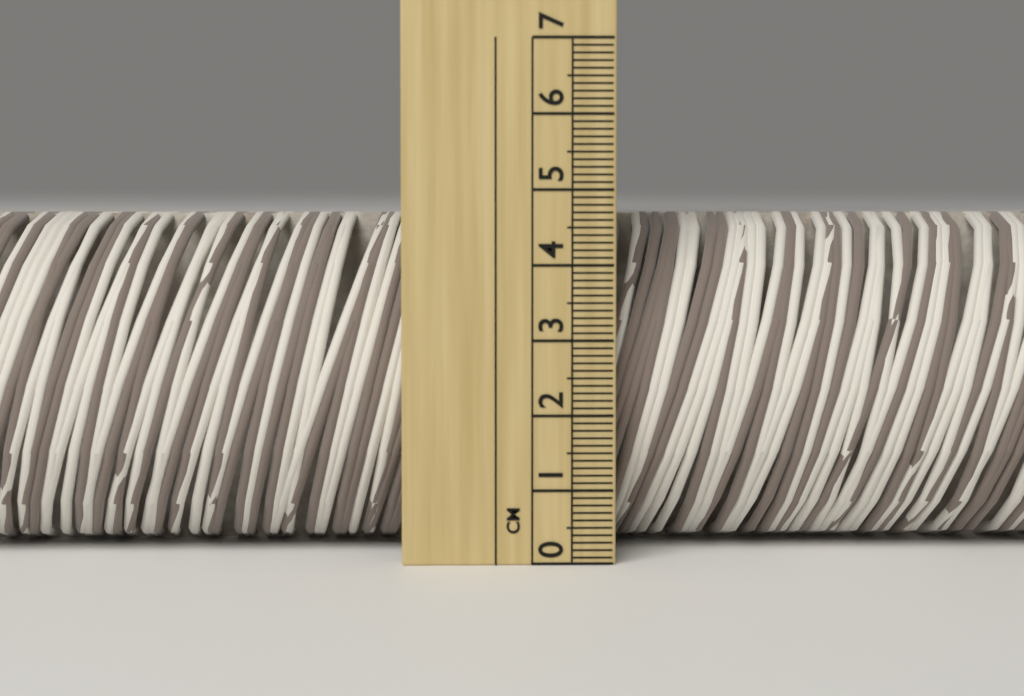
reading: 4.7 cm
